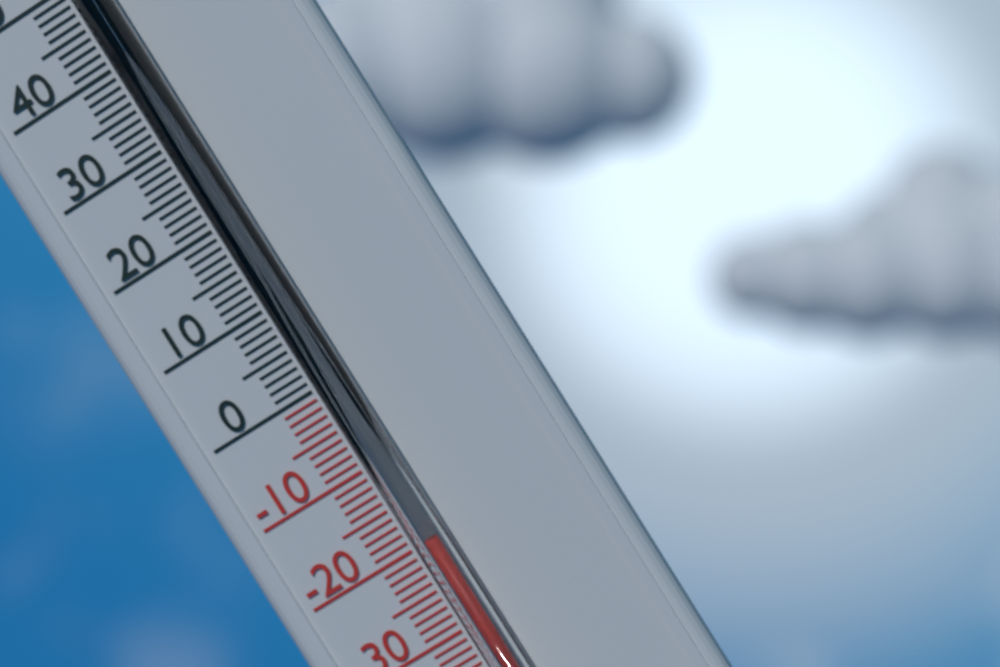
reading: -20 °C
